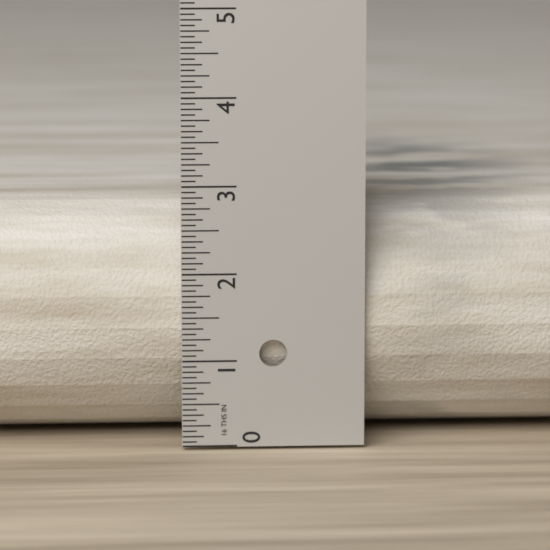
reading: 2.7500 in
